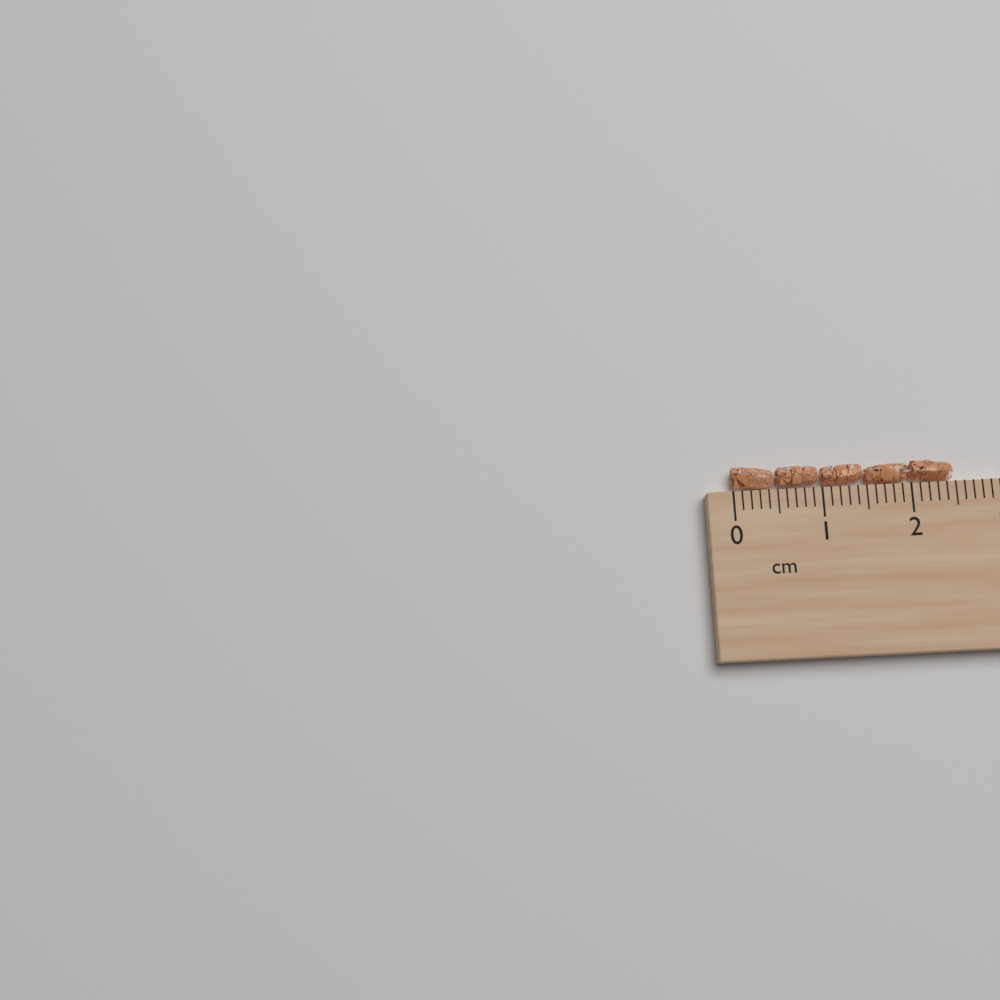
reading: 2.5 cm
